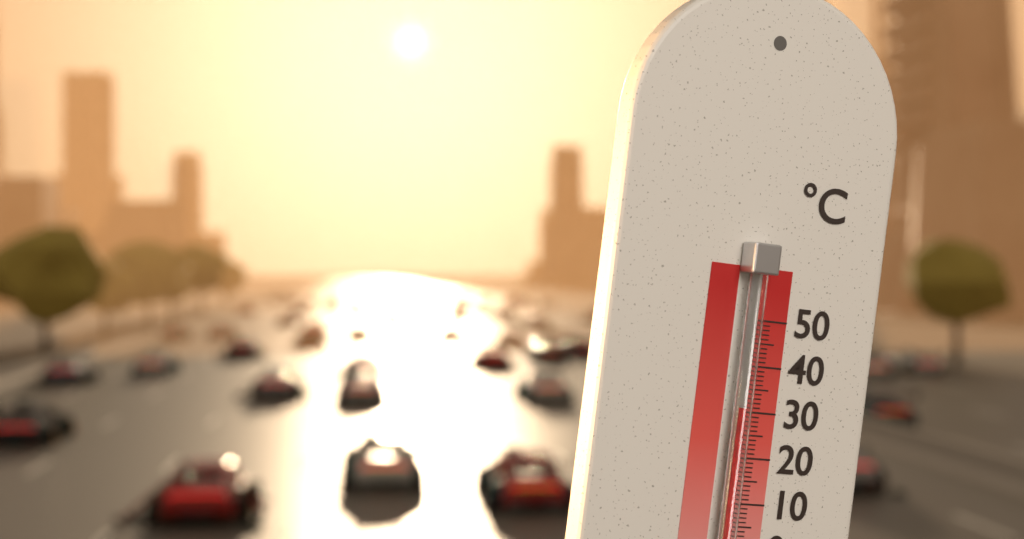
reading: 31 °C
